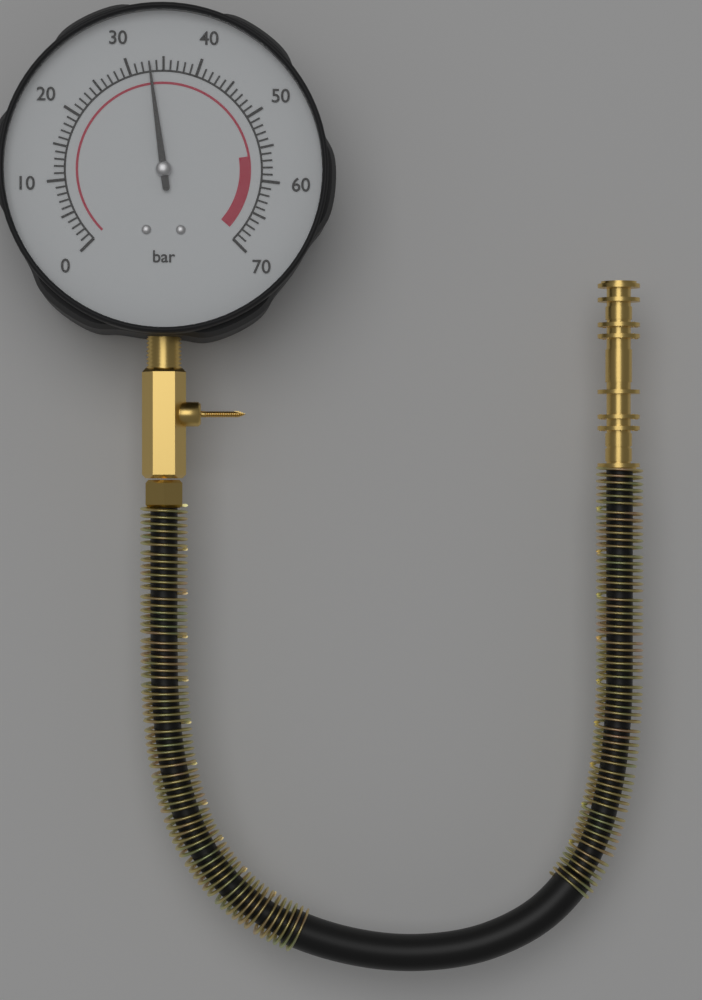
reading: 33 bar
